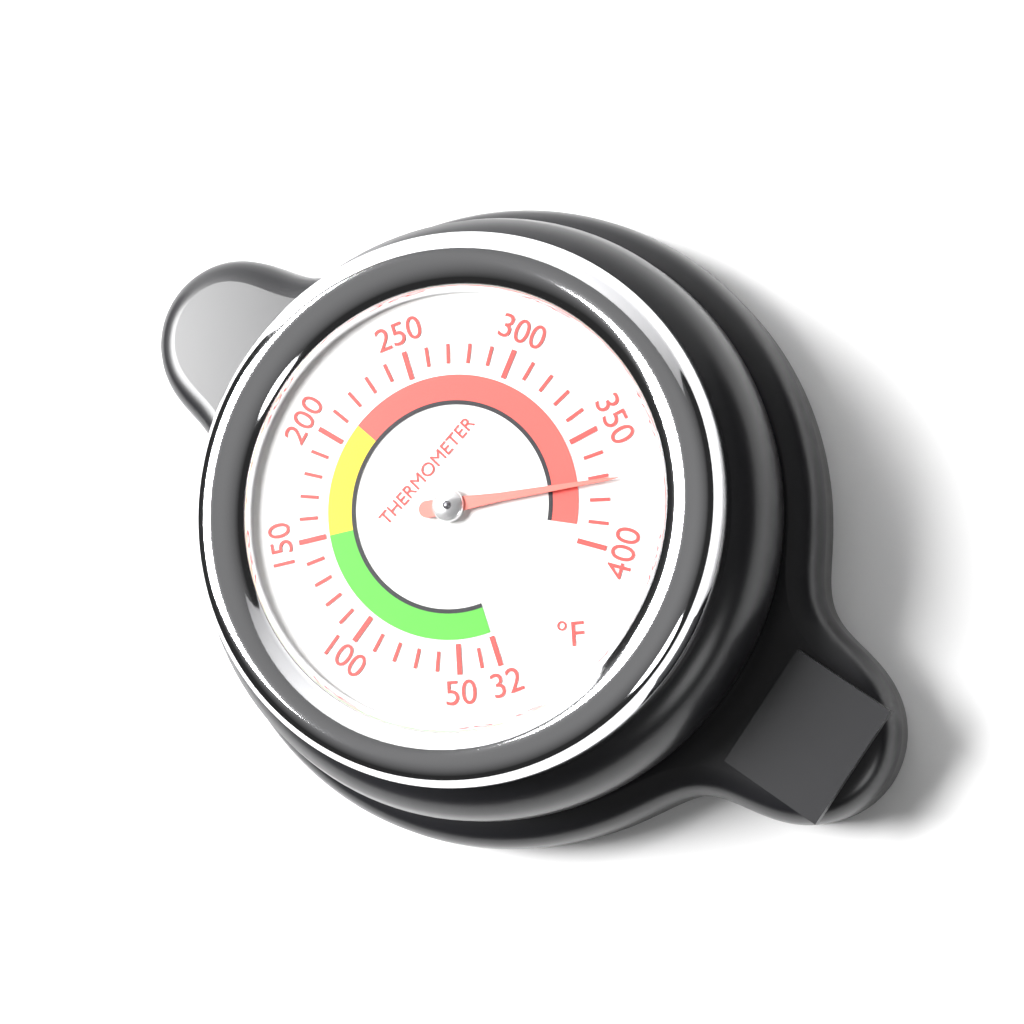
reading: 372 °F
